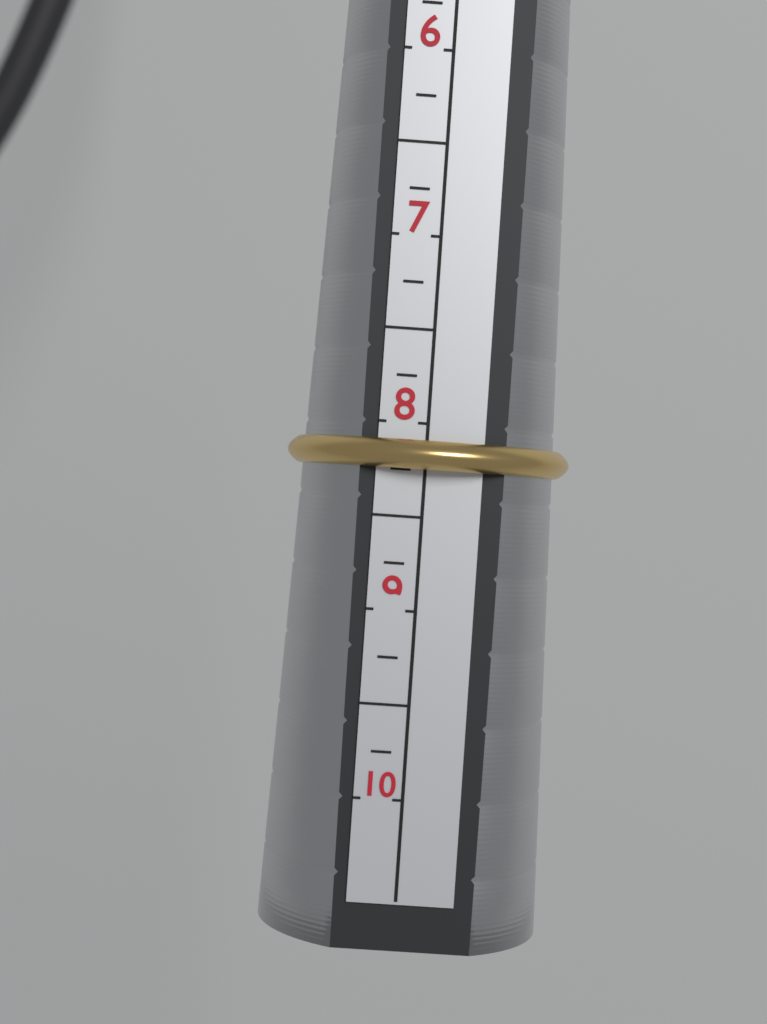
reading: 8.25 (no unit)
